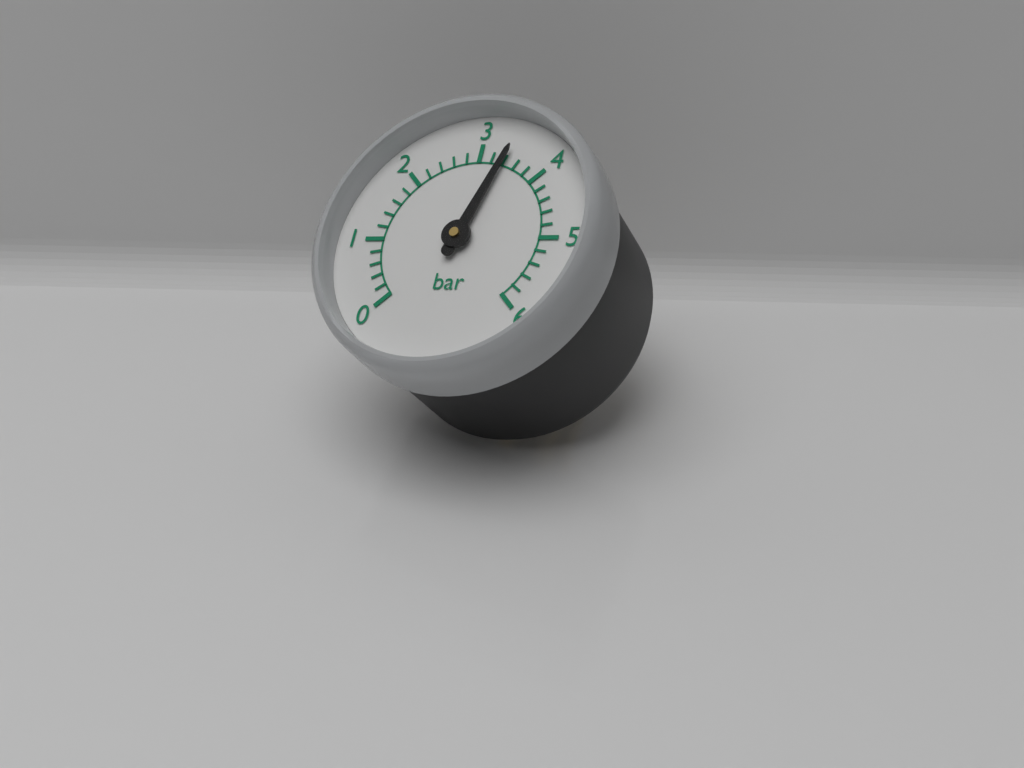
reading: 3.4 bar
